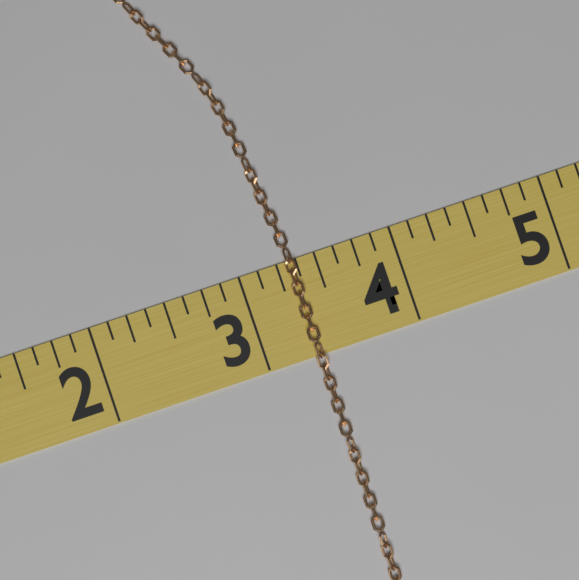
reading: 3.375 (no unit)
